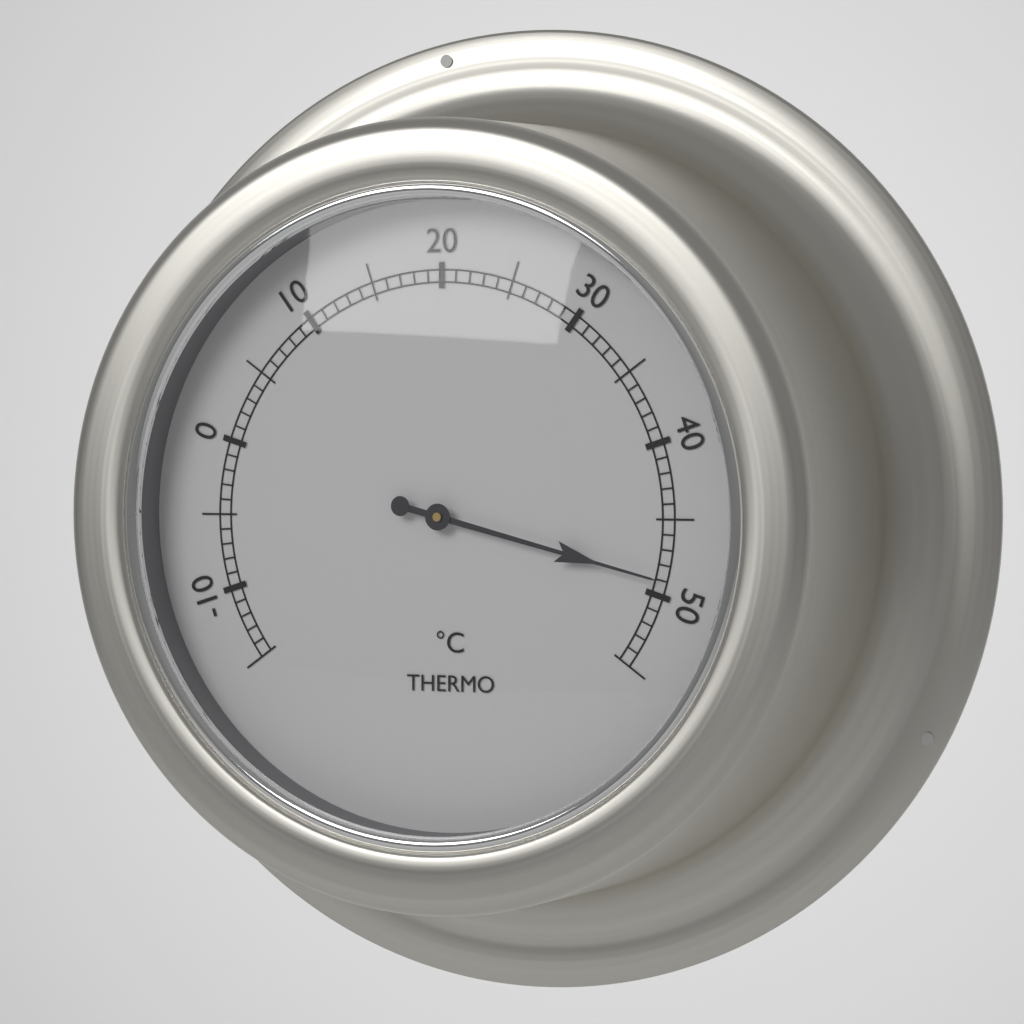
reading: 49 °C
